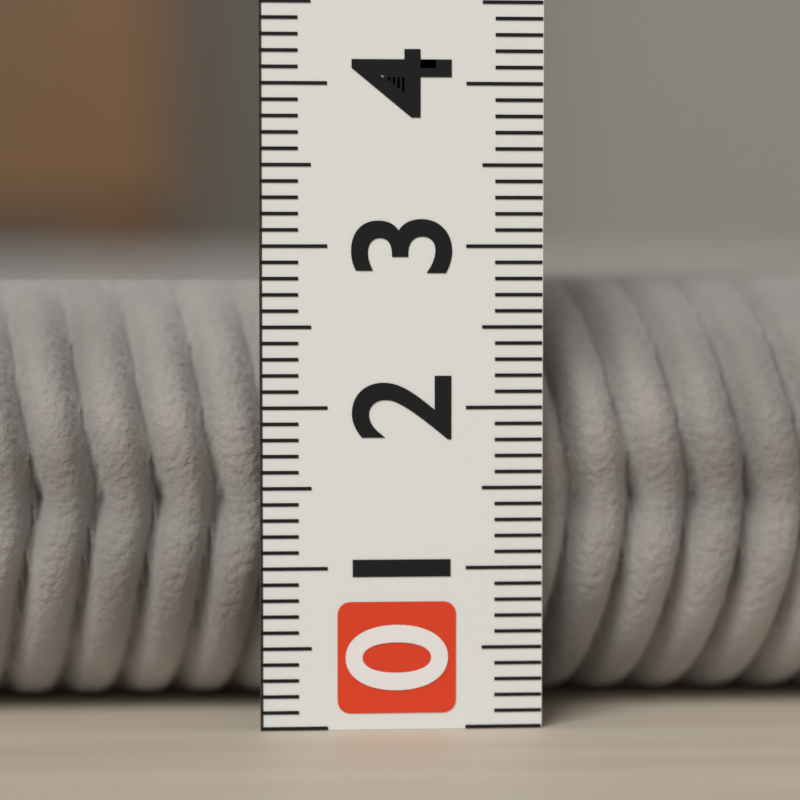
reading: 2.8 (no unit)
